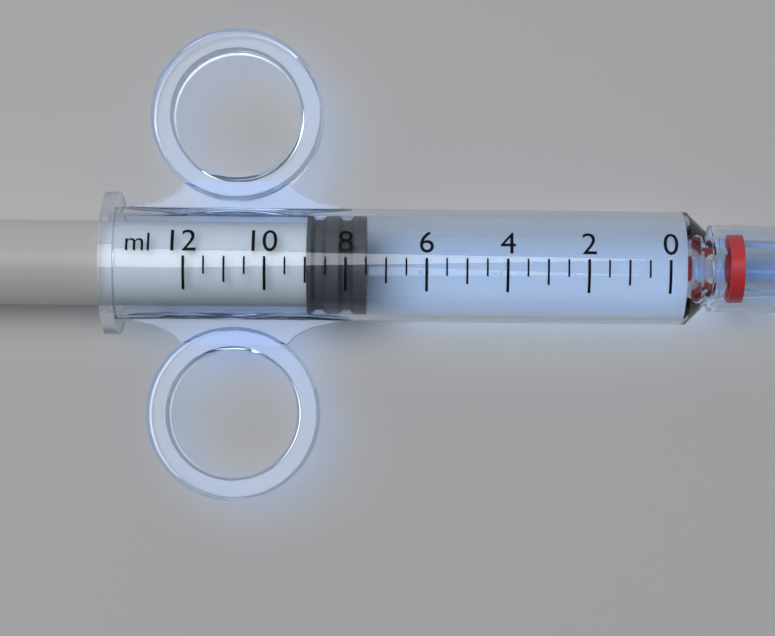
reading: 7.5 ml
